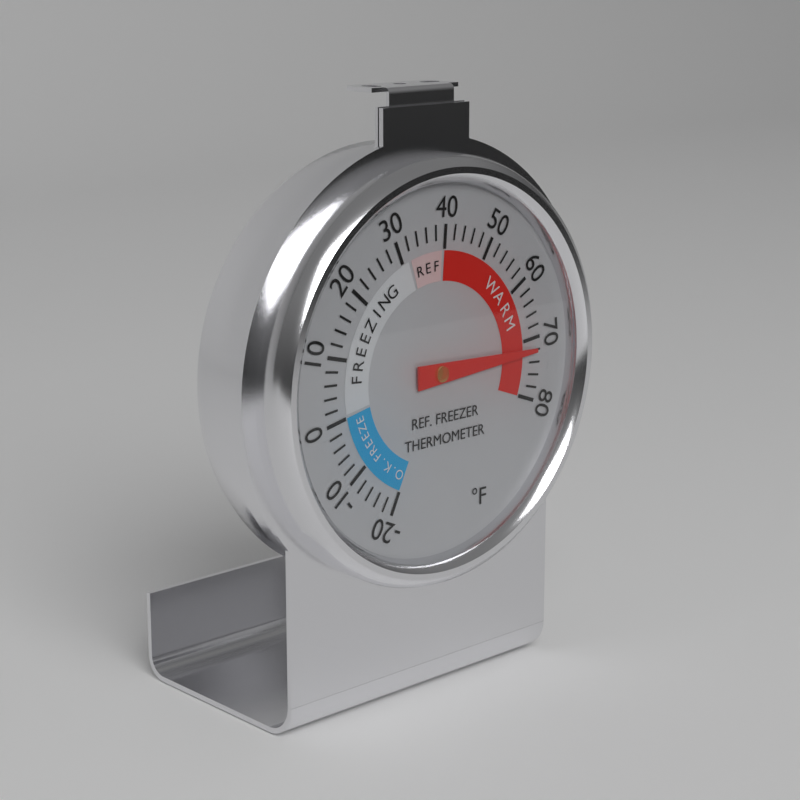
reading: 72 °F
